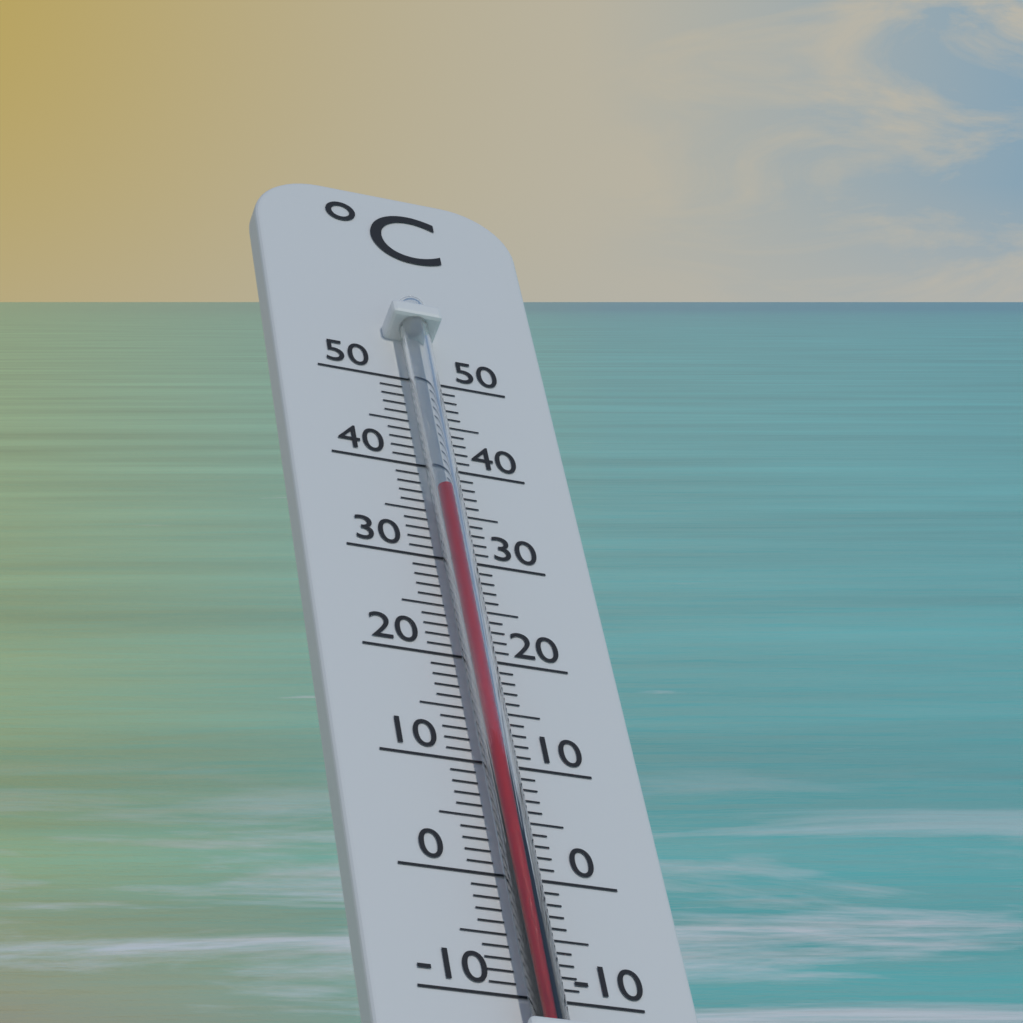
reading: 36 °C
